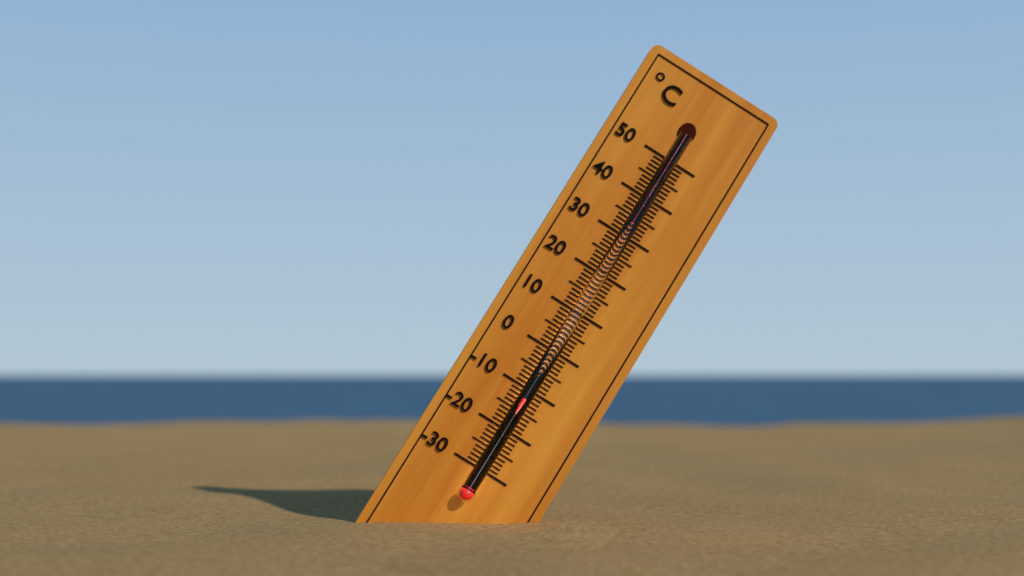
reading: -12 °C
